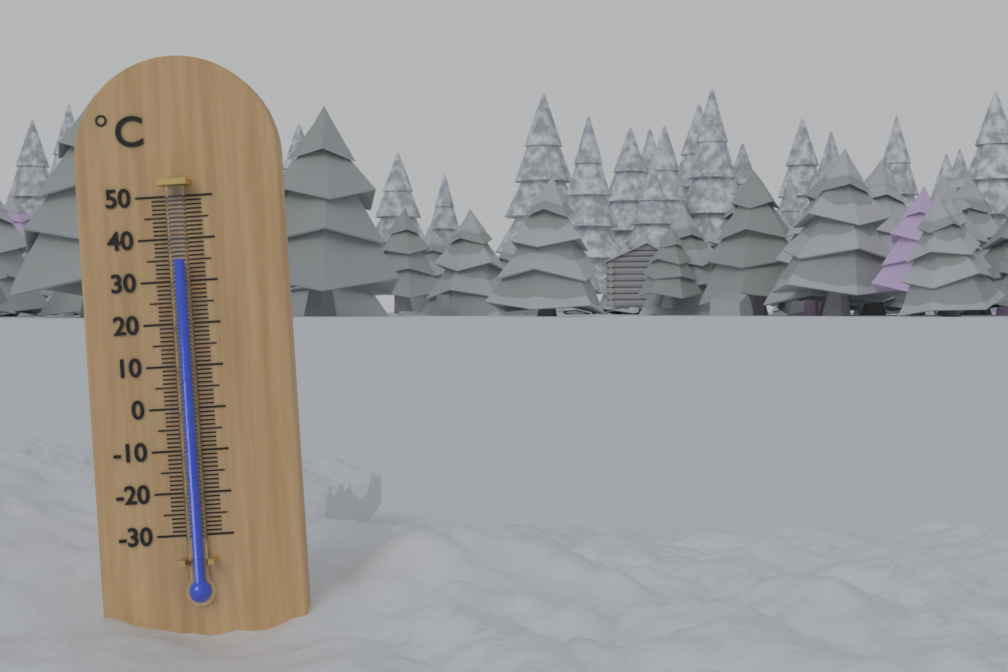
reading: 35 °C
